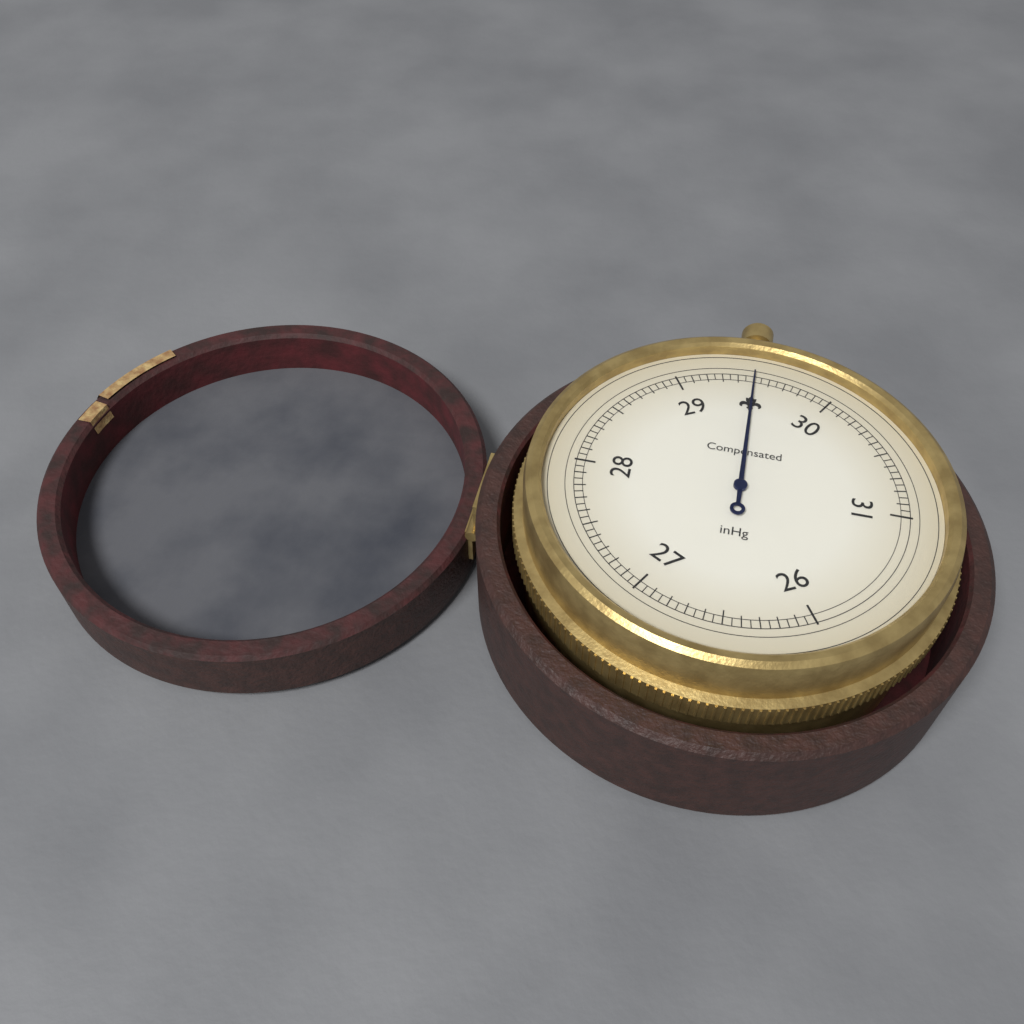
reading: 29.50 inHg
